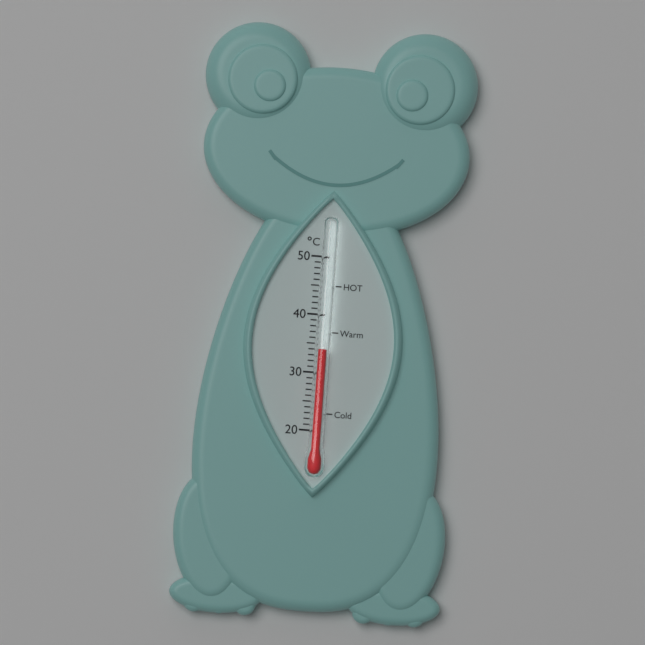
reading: 34 °C
